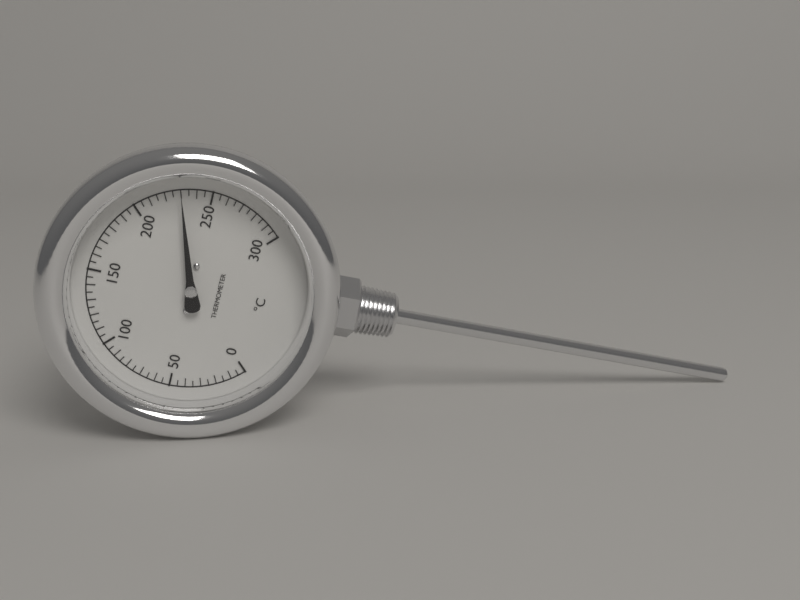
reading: 230 °C
